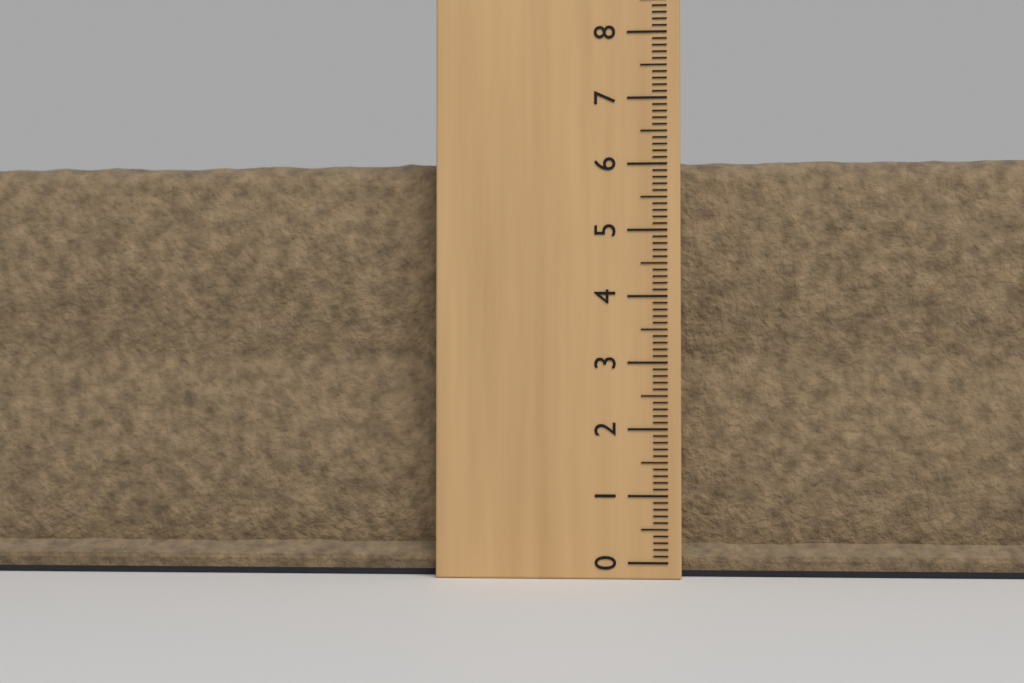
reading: 6.2 (no unit)
